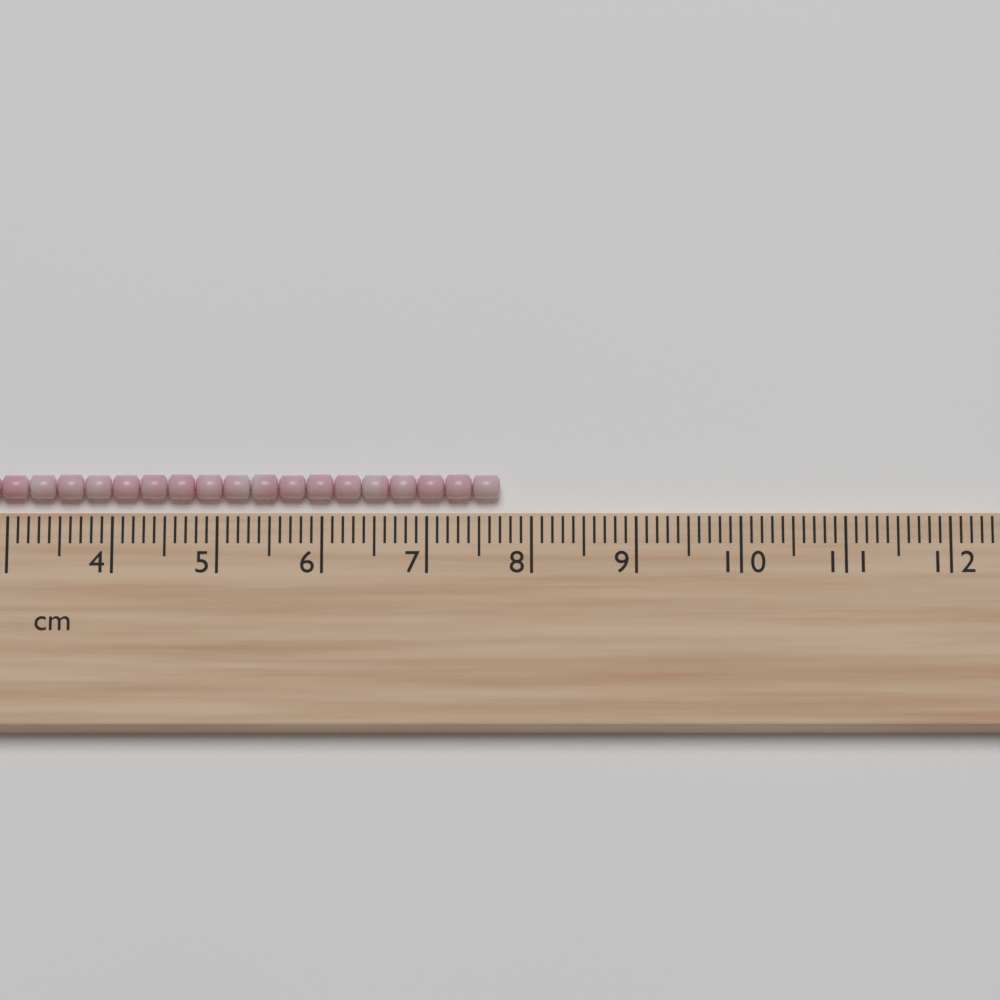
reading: 7.7 cm
